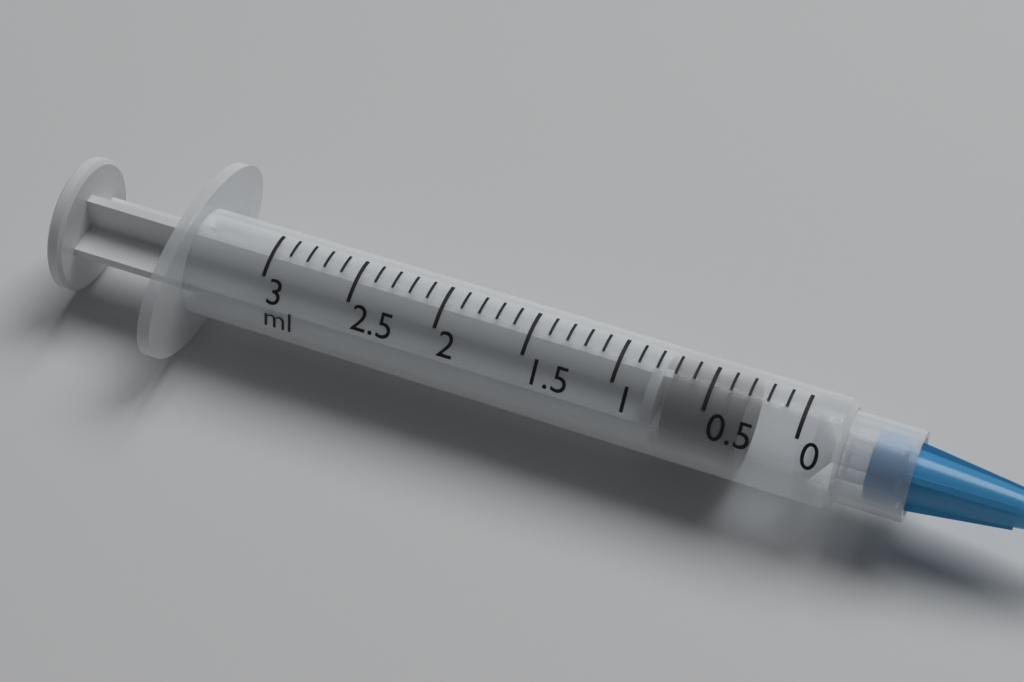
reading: 0.3 ml
